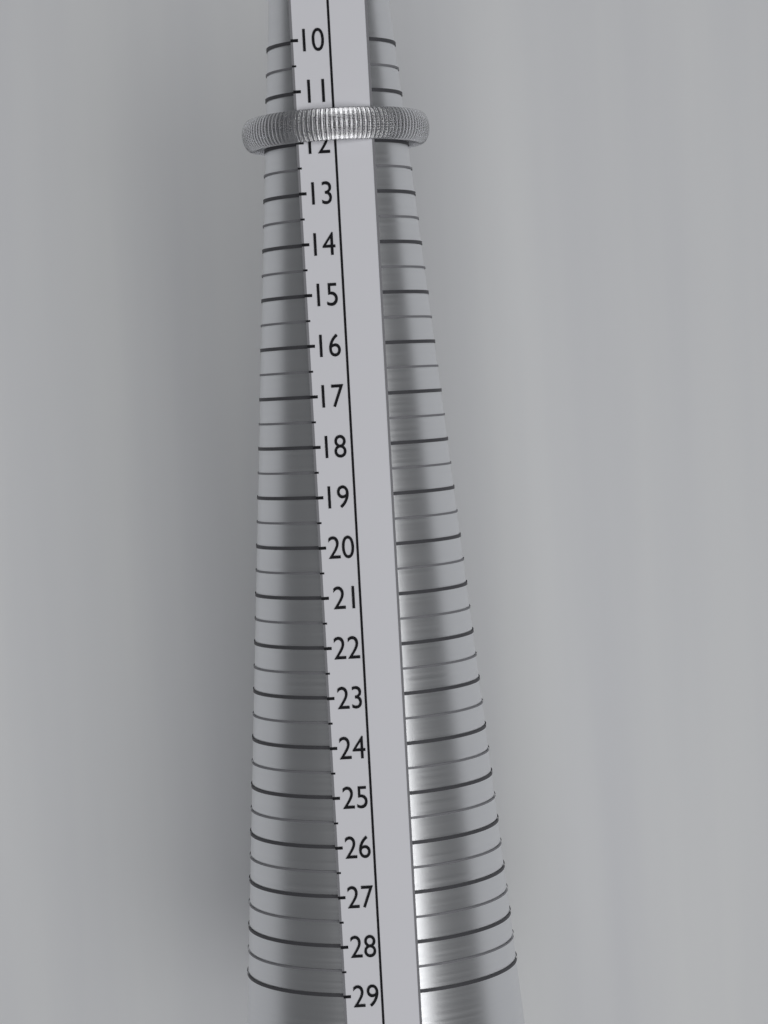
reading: 12.0 (no unit)
